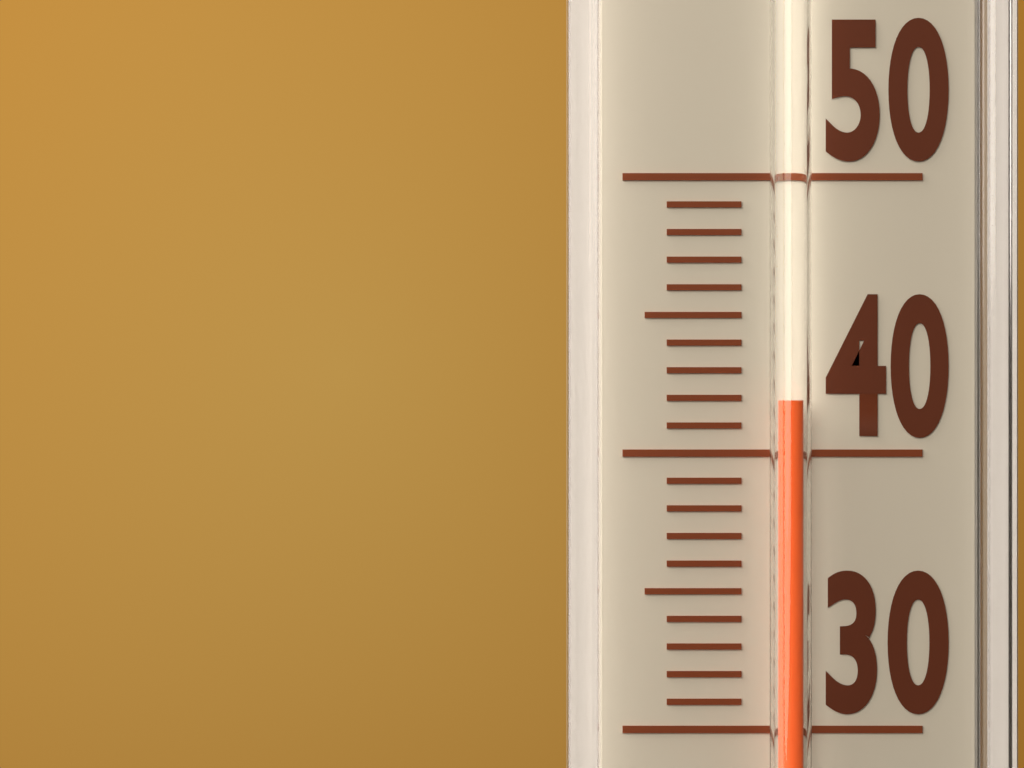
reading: 41.9 (no unit)
